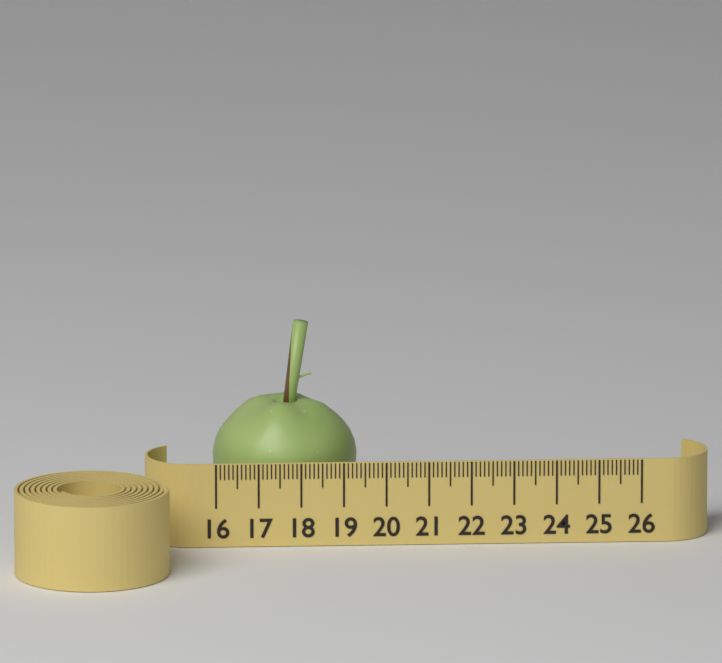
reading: 19.4 (no unit)
